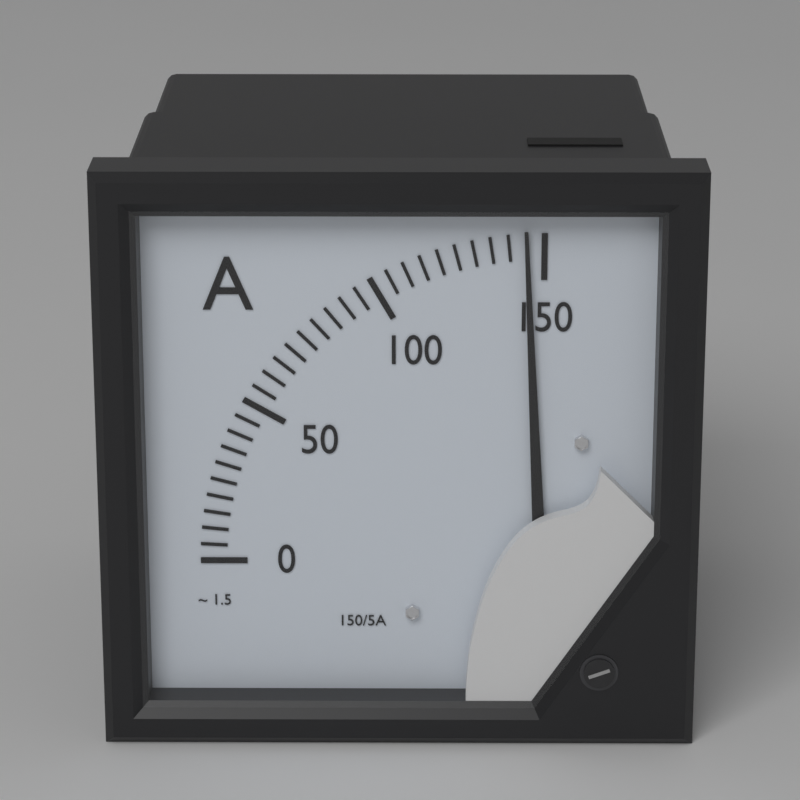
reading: 145 A
